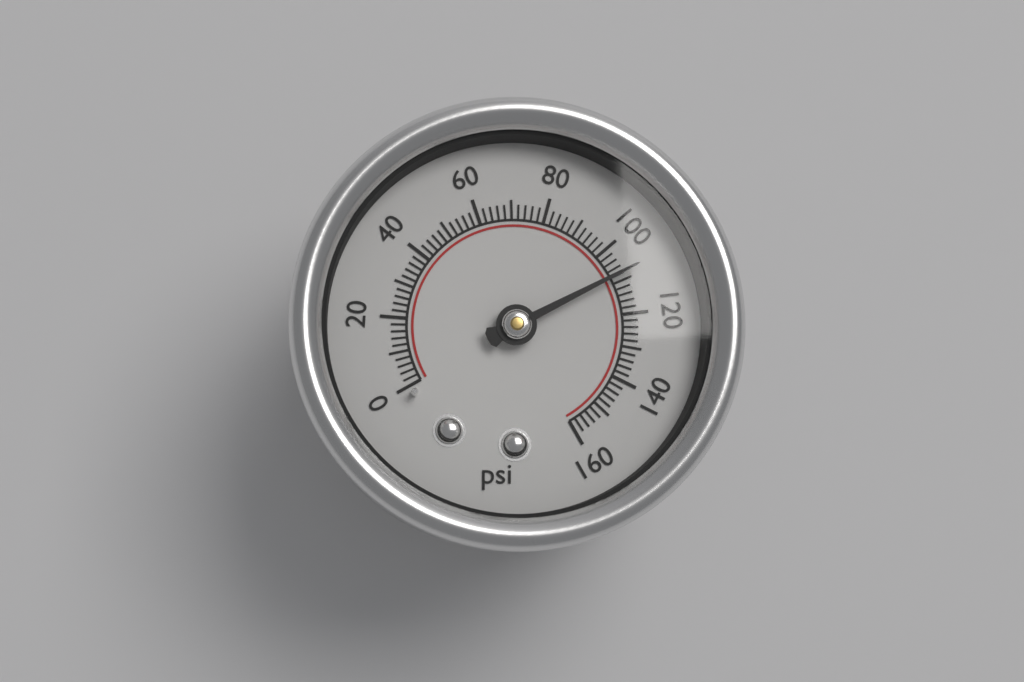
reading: 108 psi
